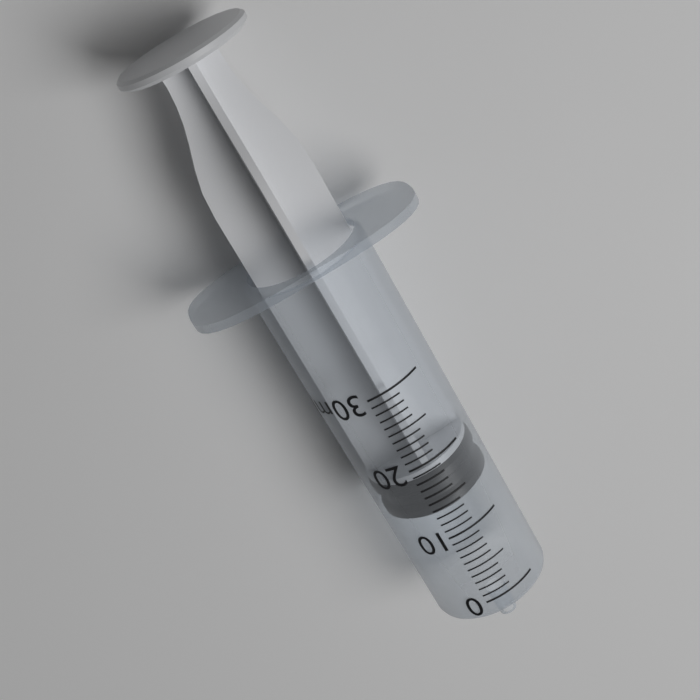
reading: 13 ml
